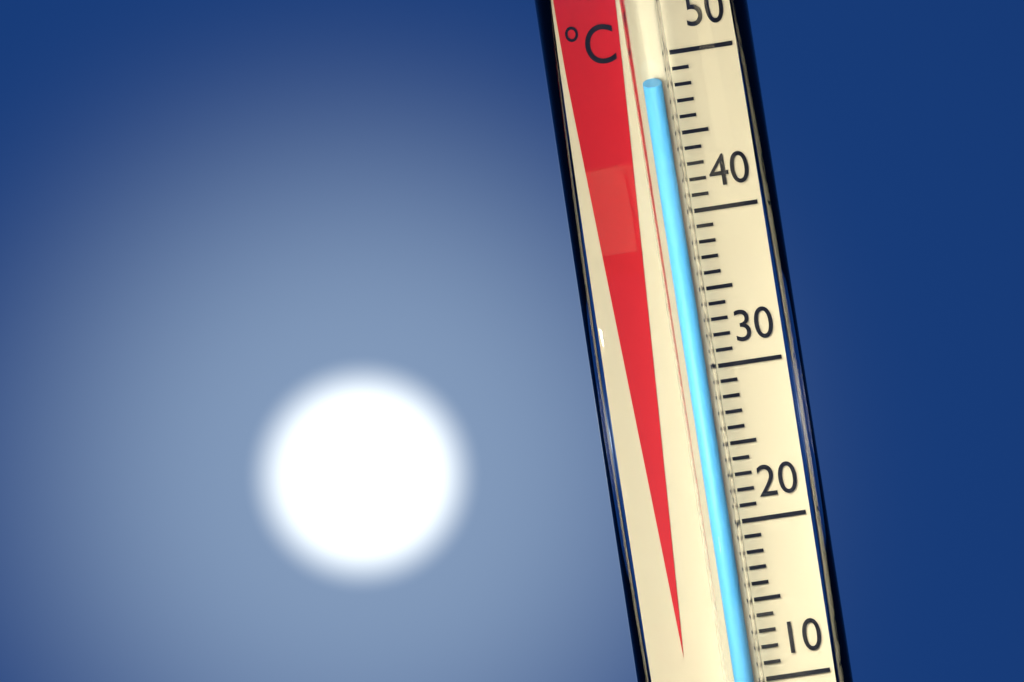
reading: 49 °C
